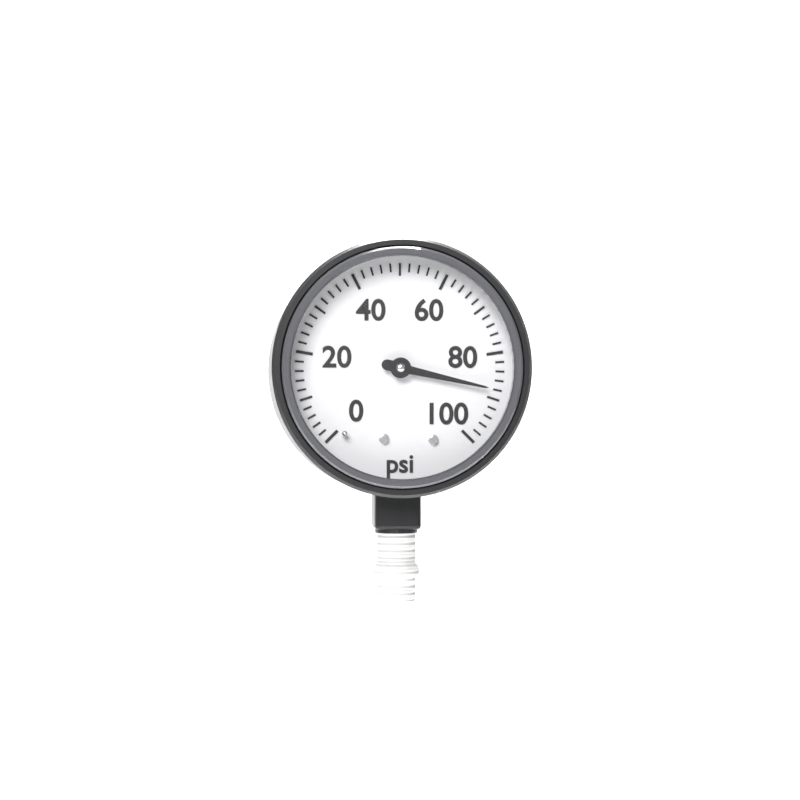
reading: 88 psi
